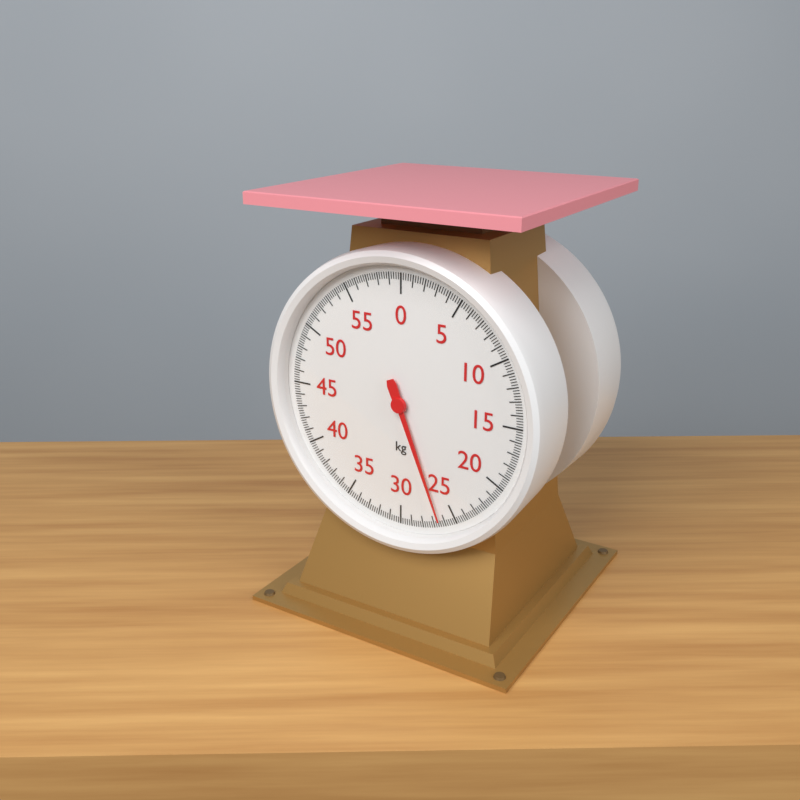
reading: 26.4 kg
